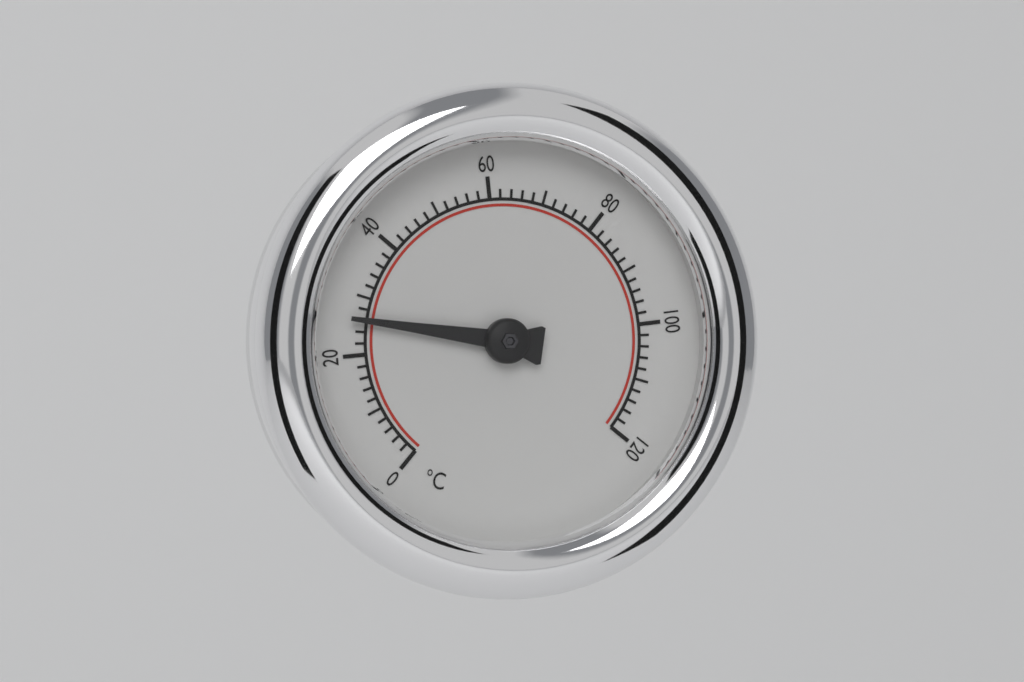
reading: 26 °C
